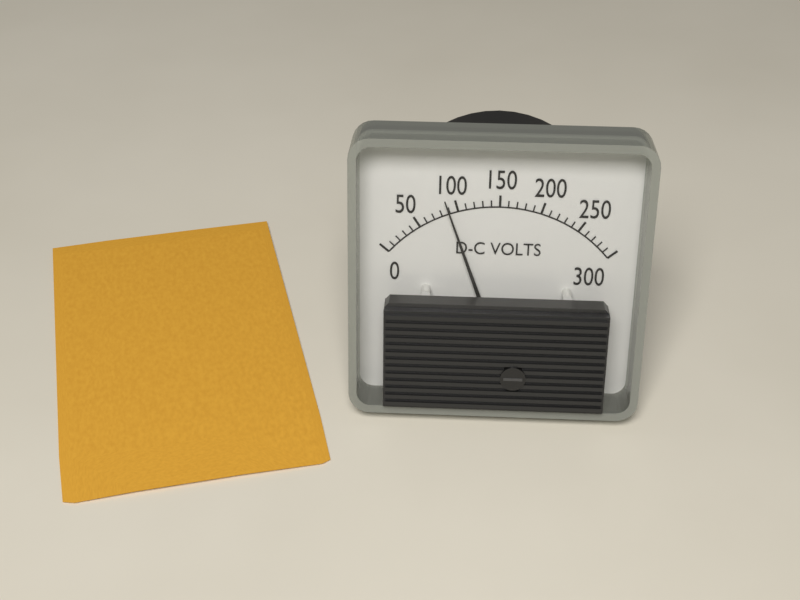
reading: 90 V
